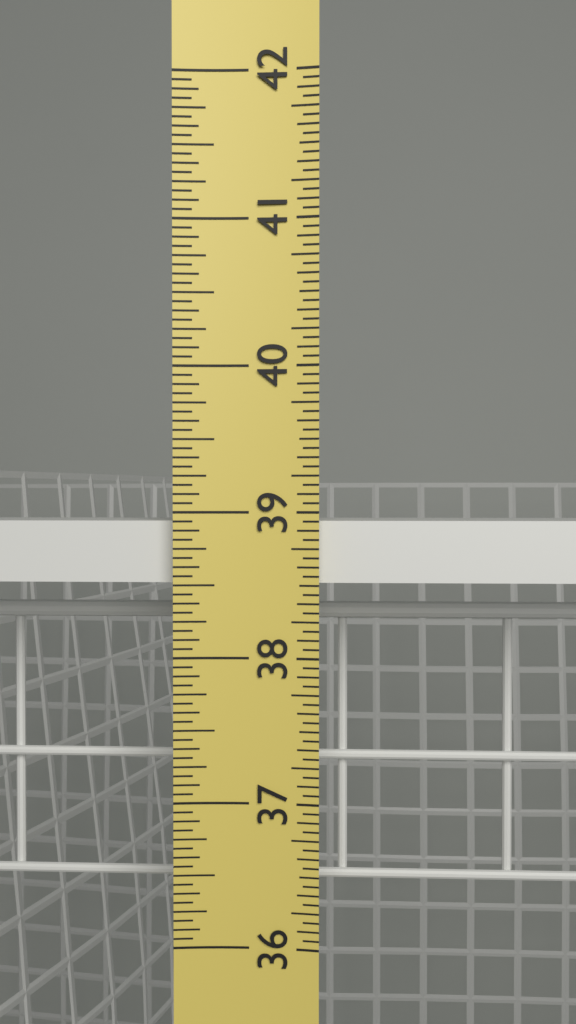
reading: 38.9375 in
